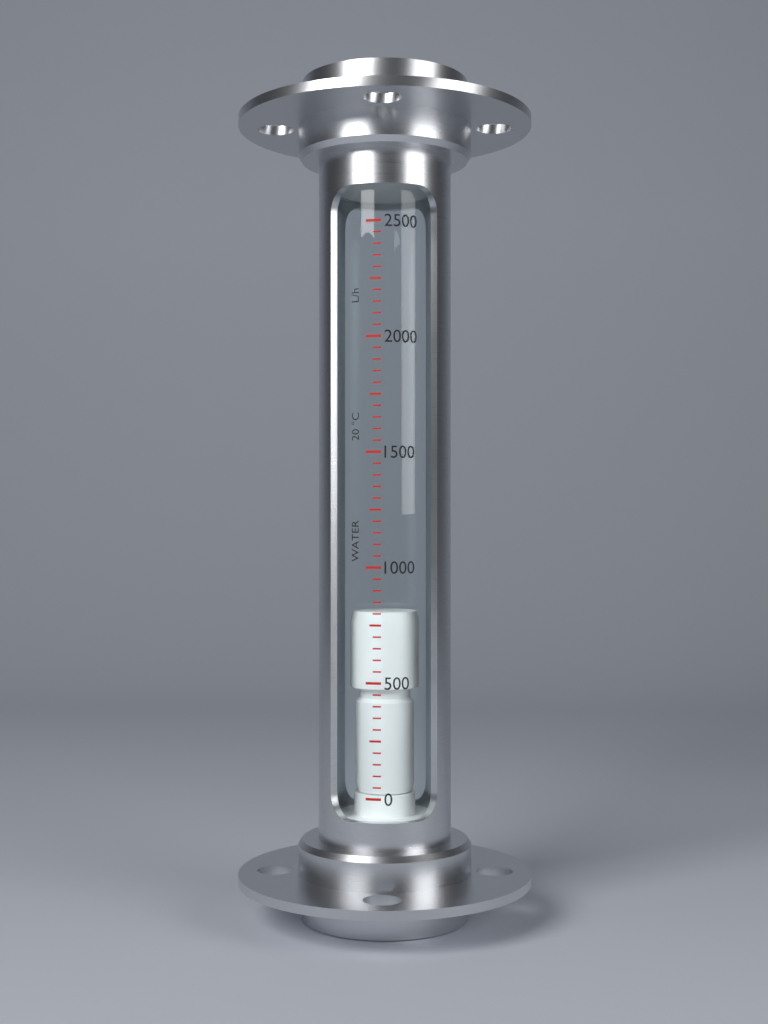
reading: 800 L/h
